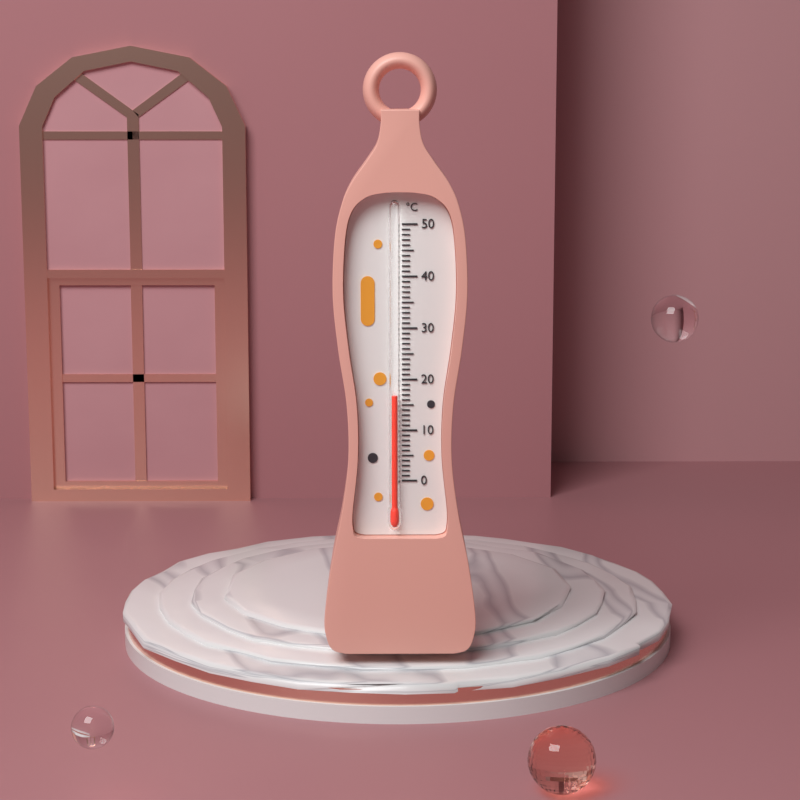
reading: 17 °C
